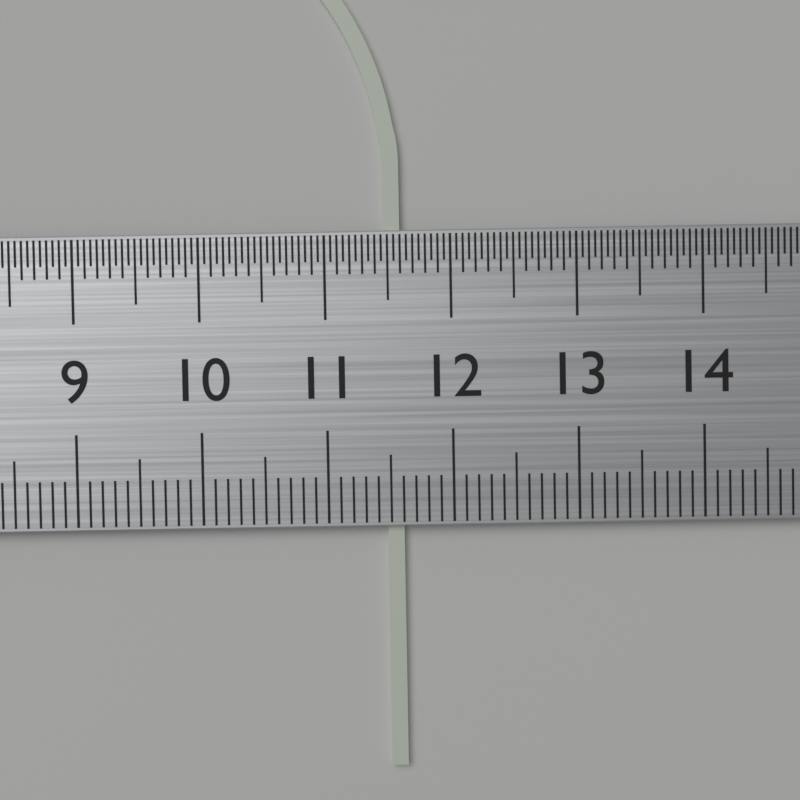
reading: 11.6 cm
